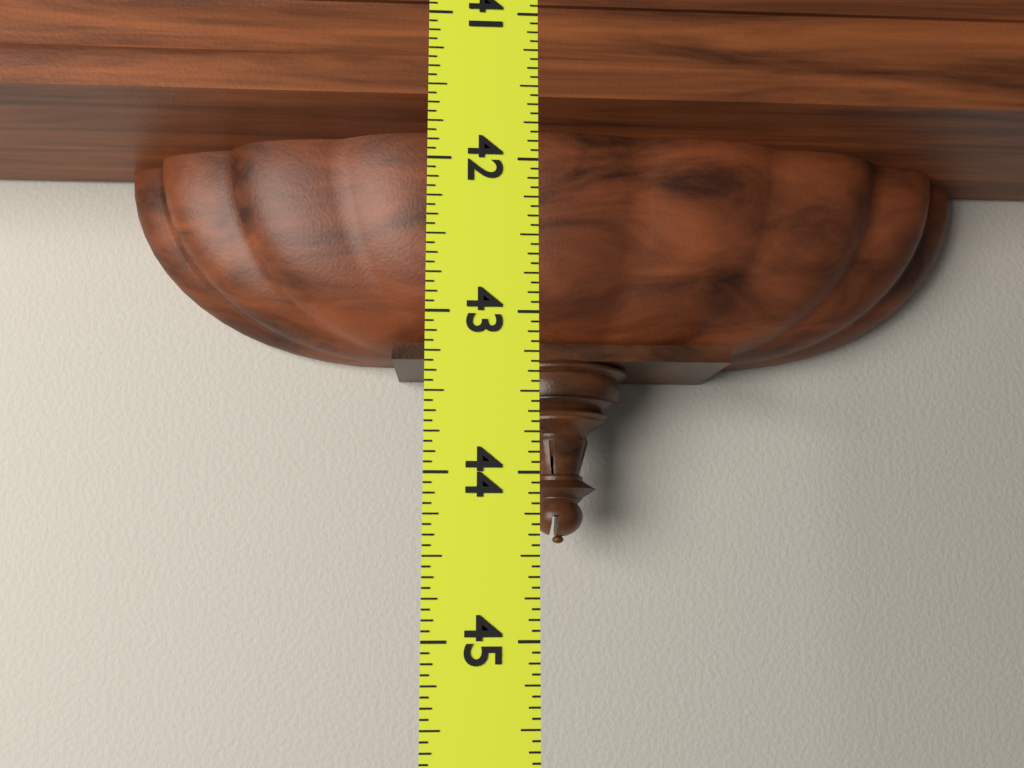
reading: 44.3750 (no unit)
